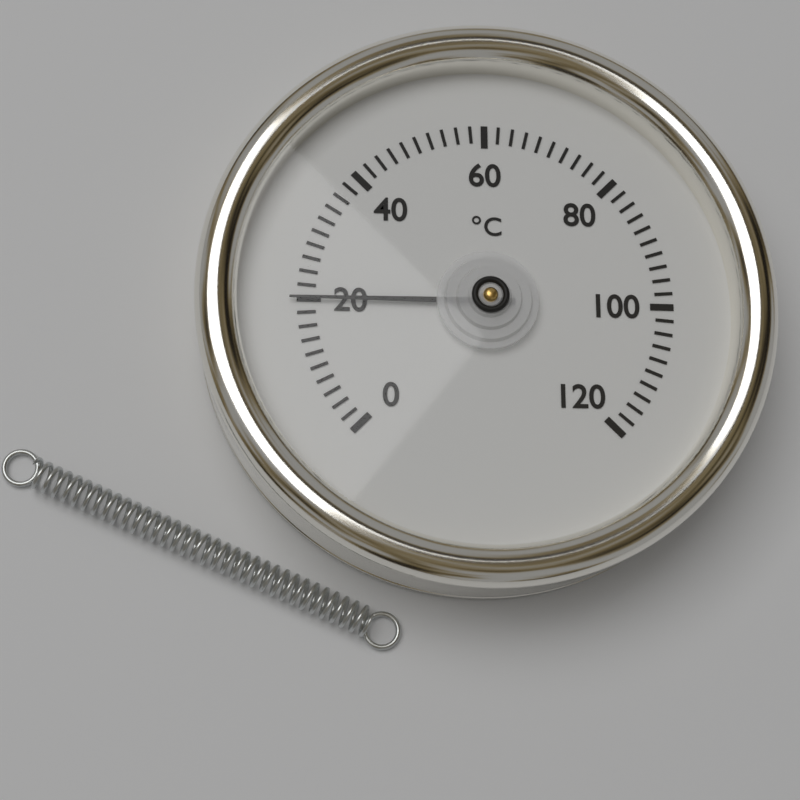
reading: 20 °C
